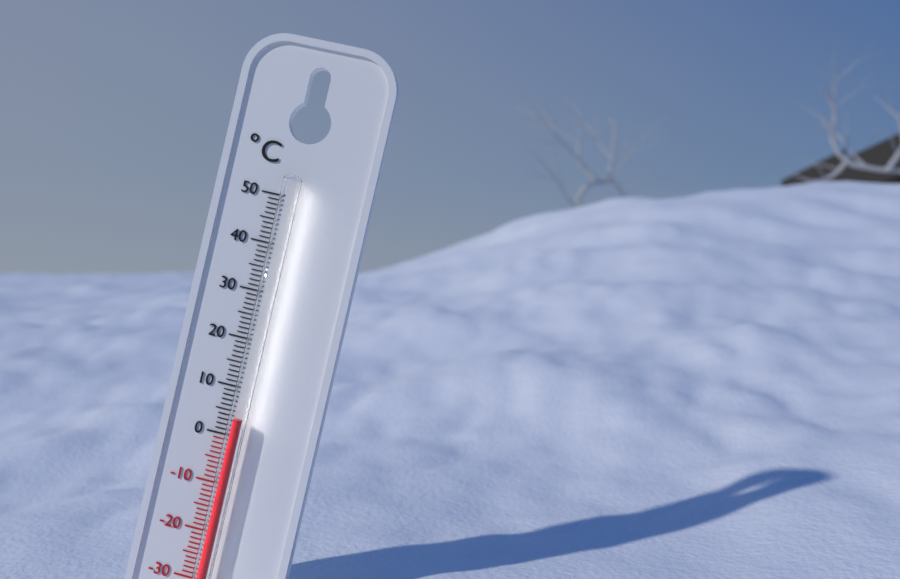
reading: 4 °C
